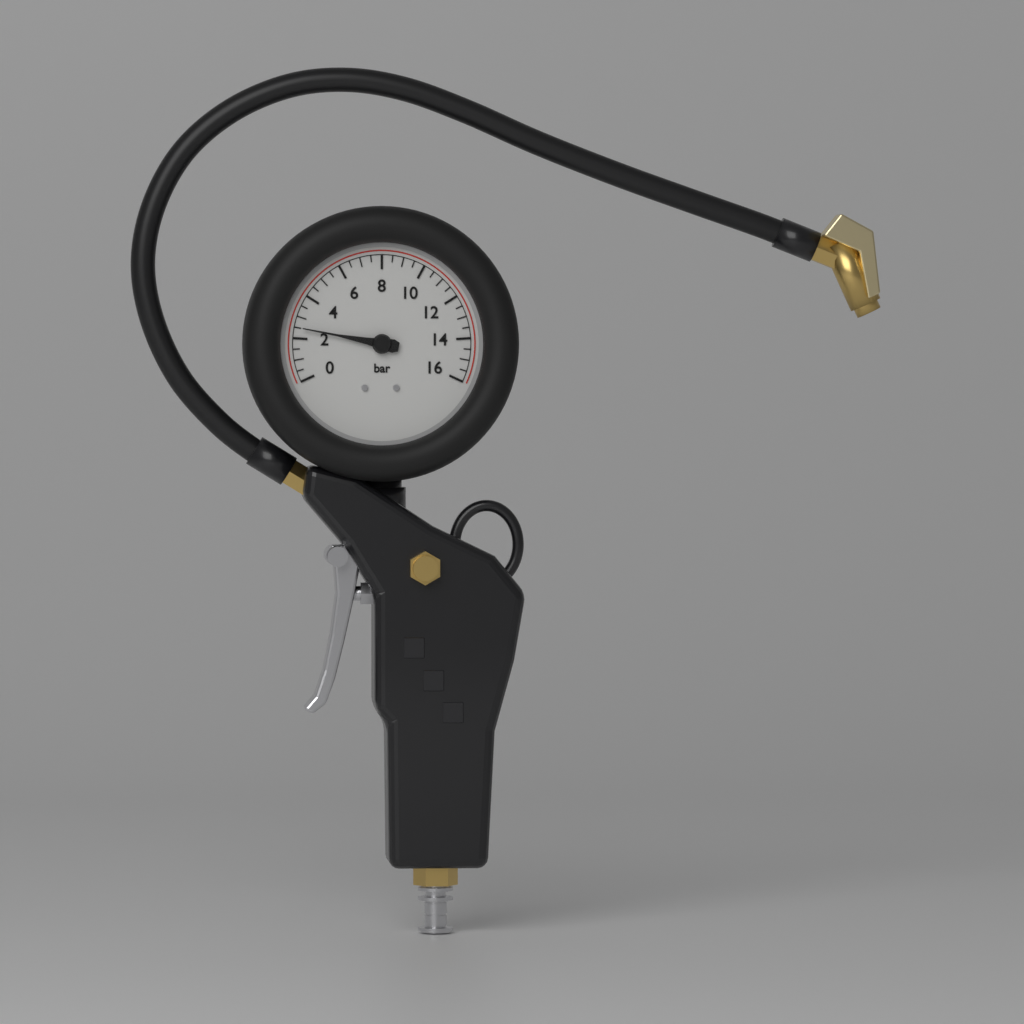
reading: 2.5 bar
